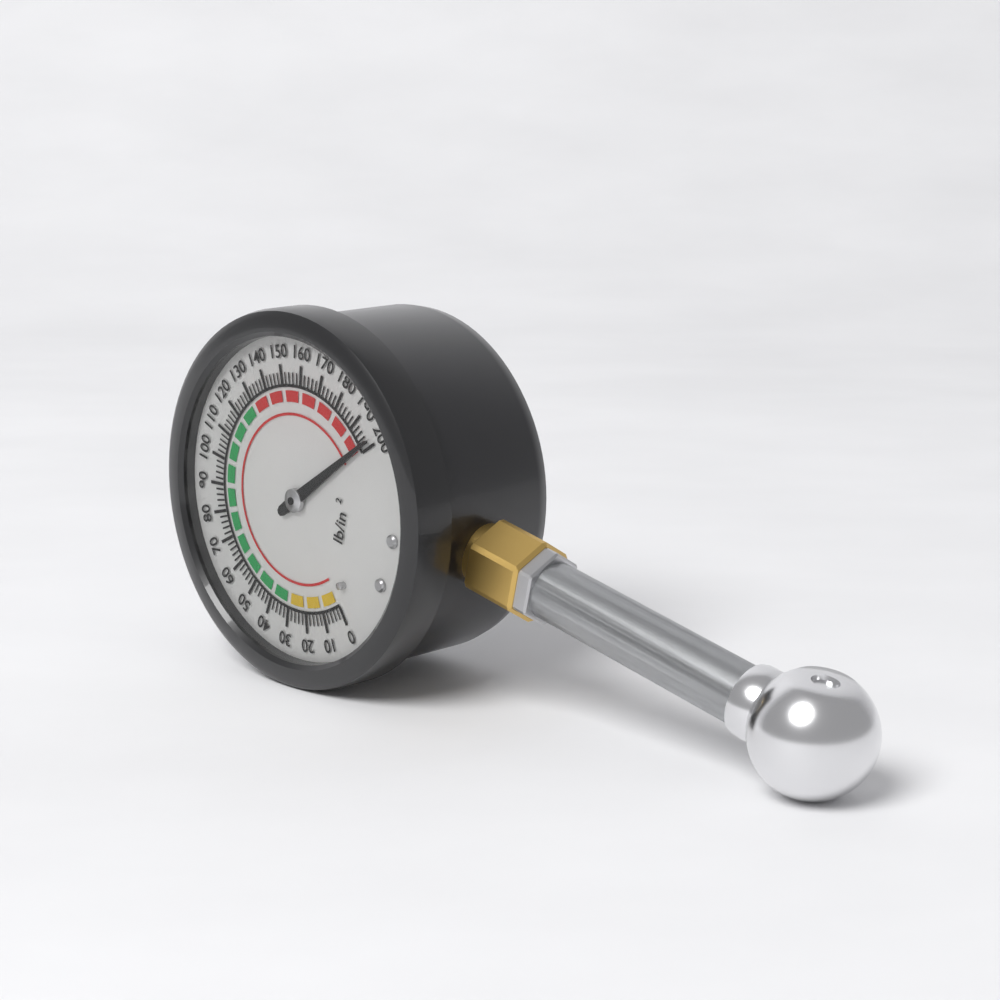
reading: 198 psi
